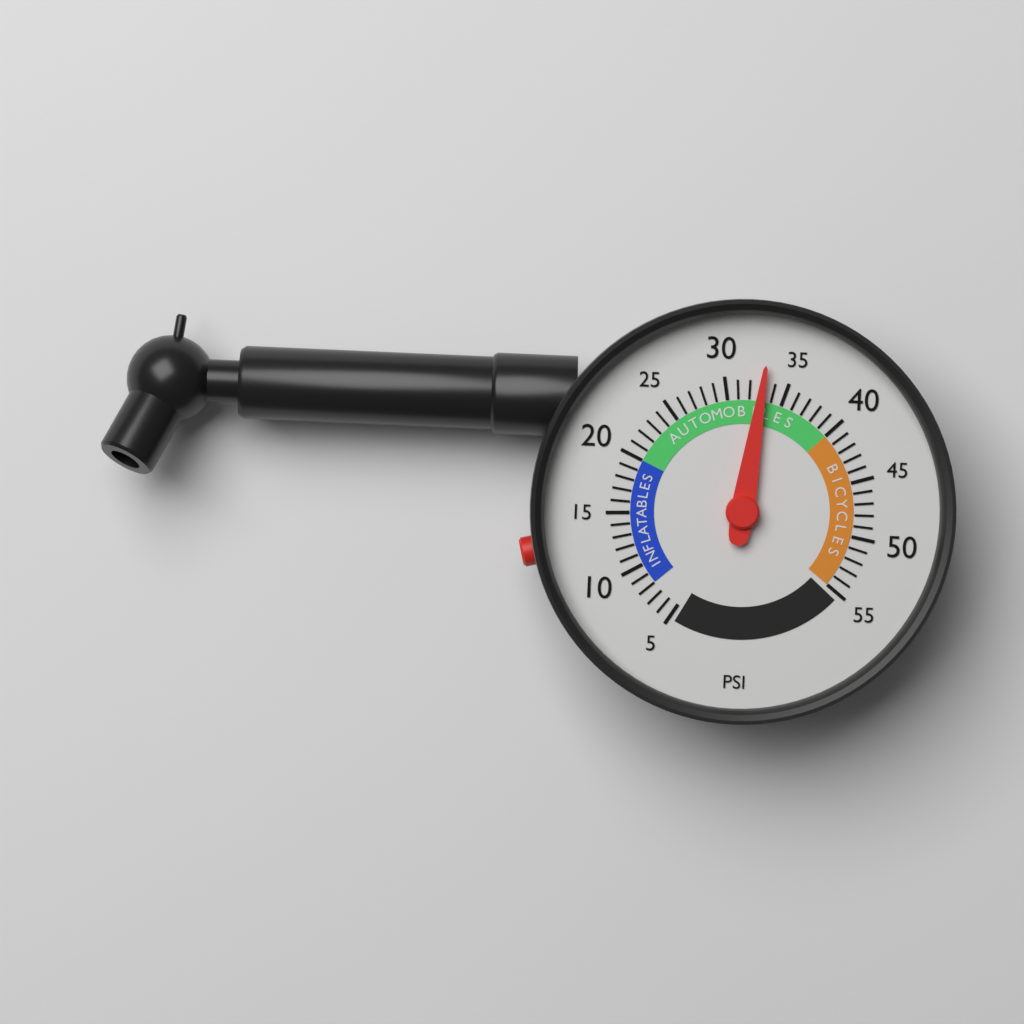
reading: 33 psi
